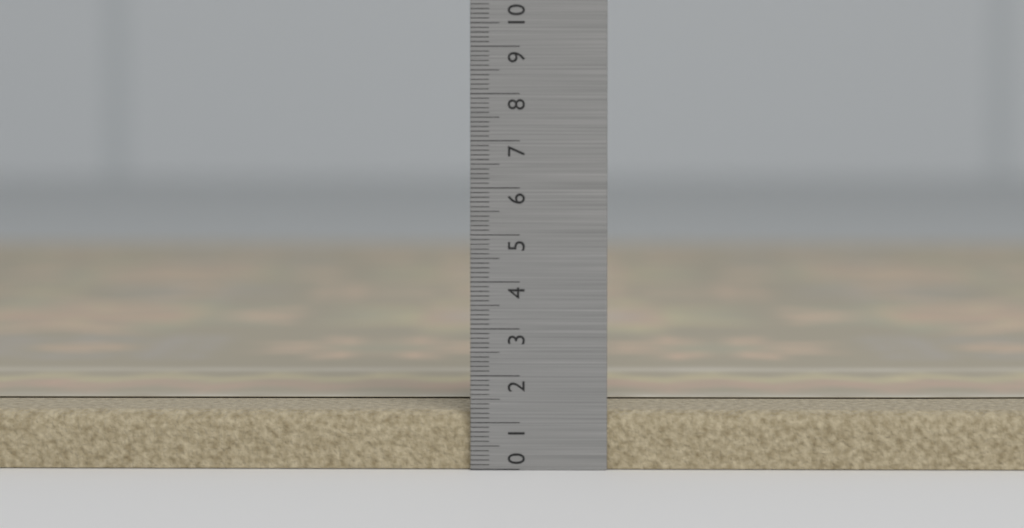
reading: 1.3 (no unit)
